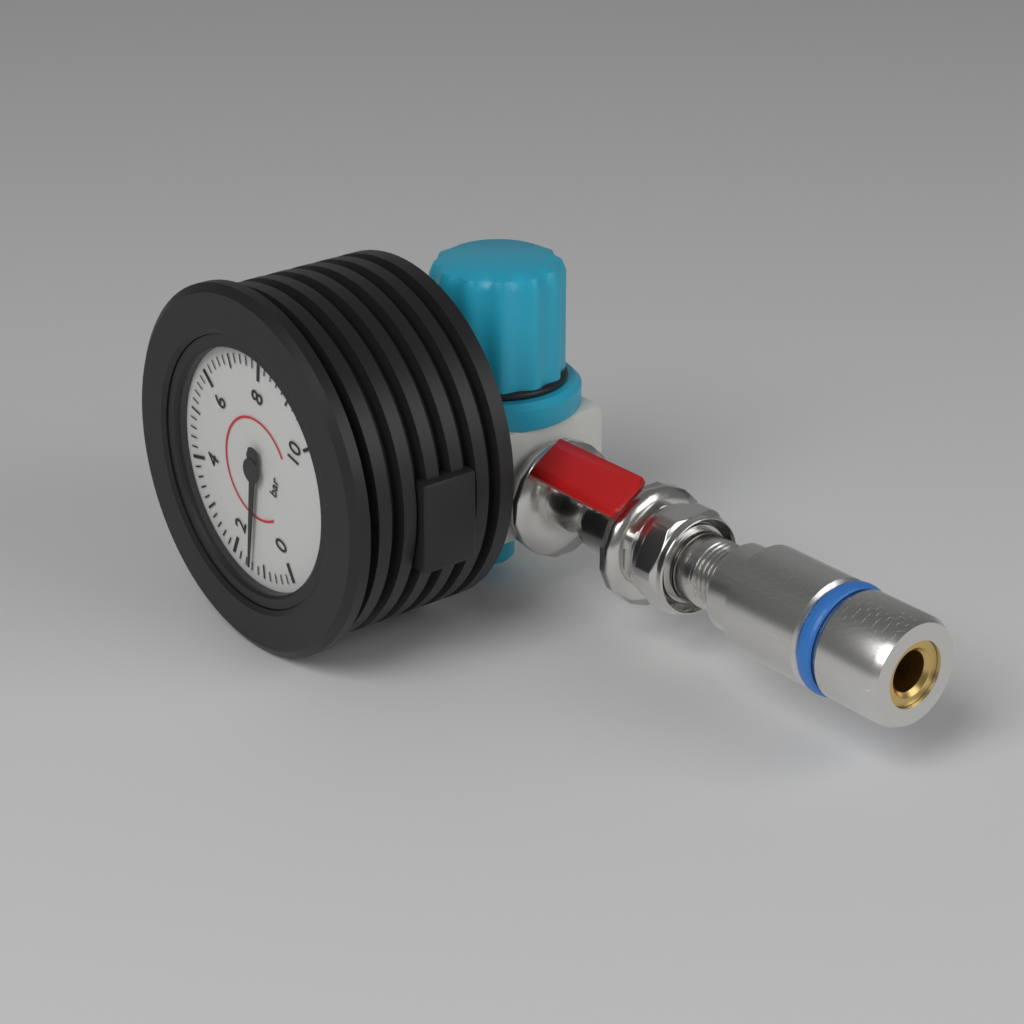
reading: 1.4 bar
